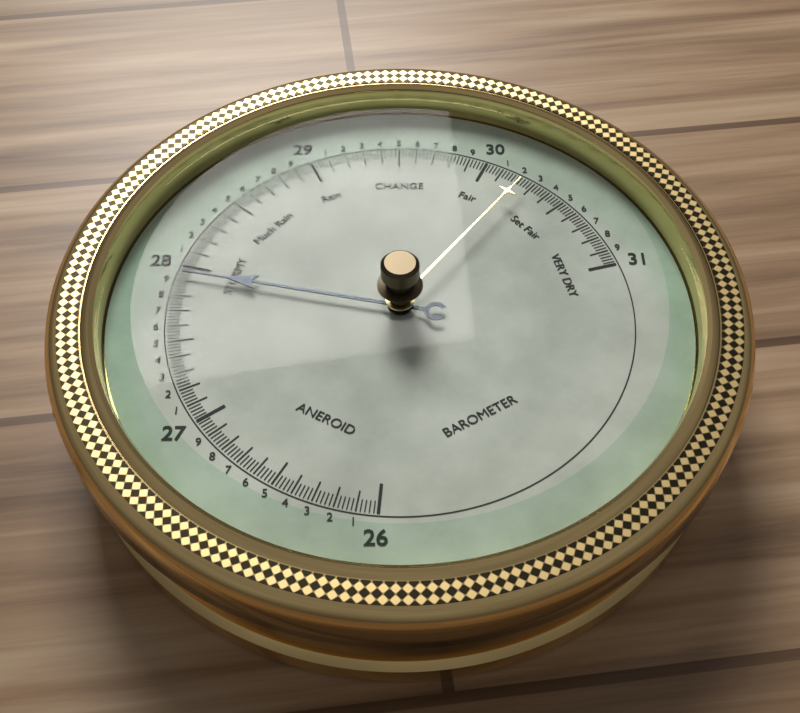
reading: 27.94 (no unit)
